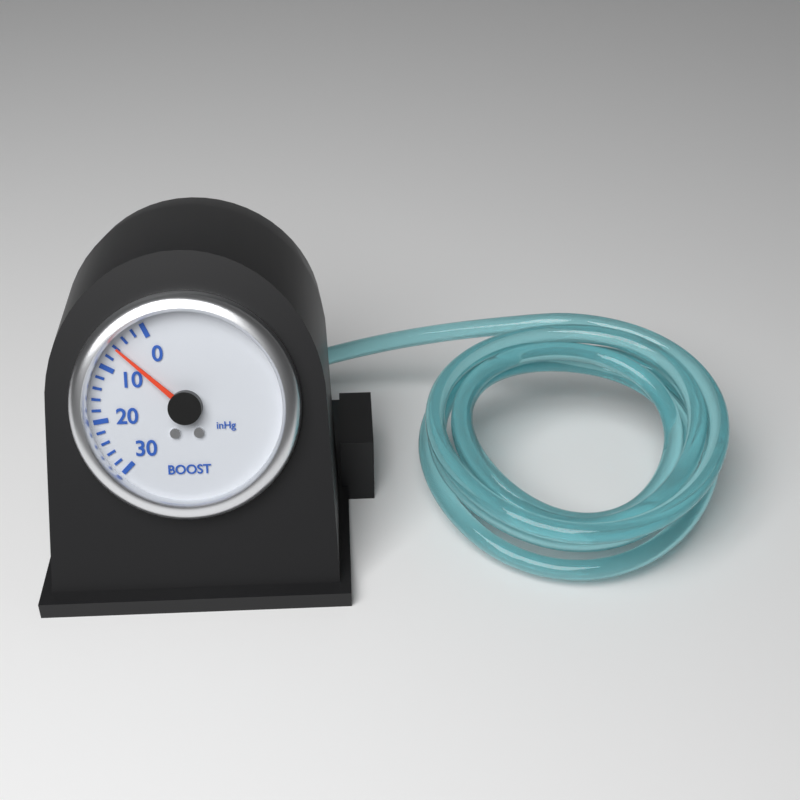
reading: 6 inHg
